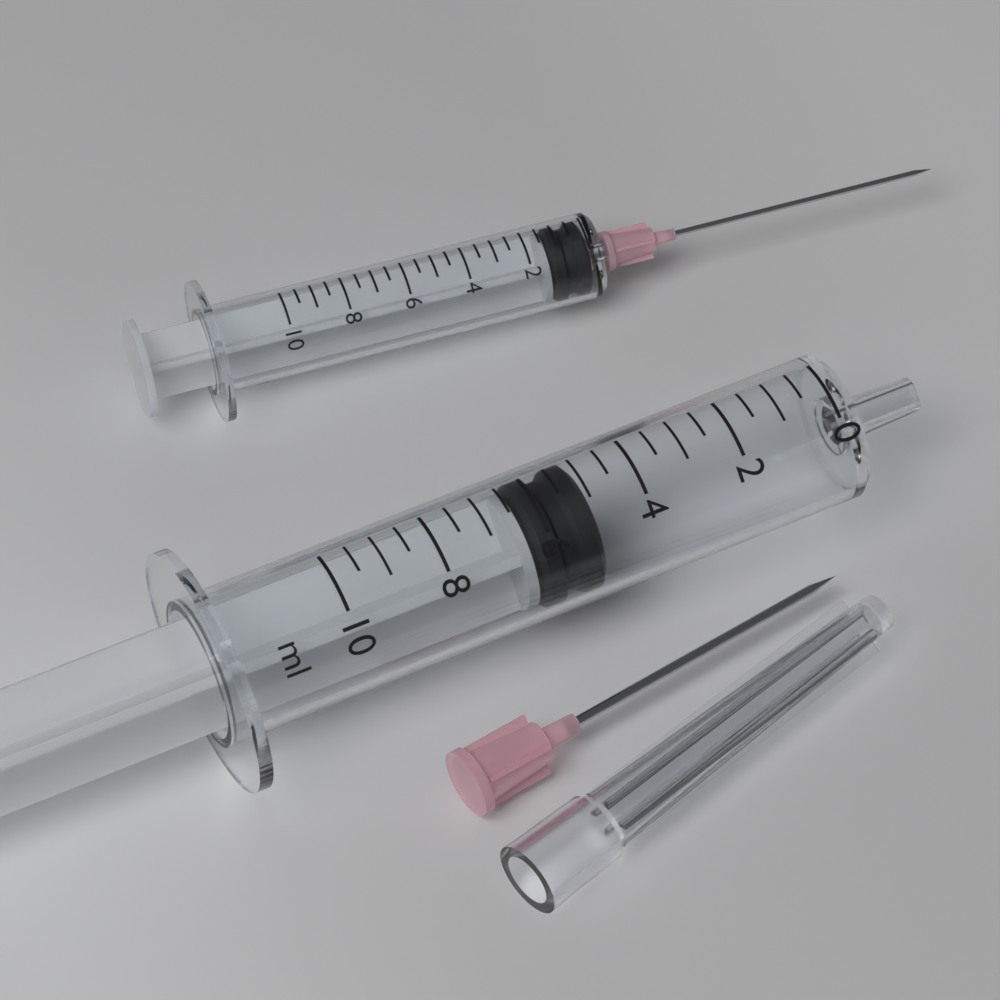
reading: 5.0 ml
